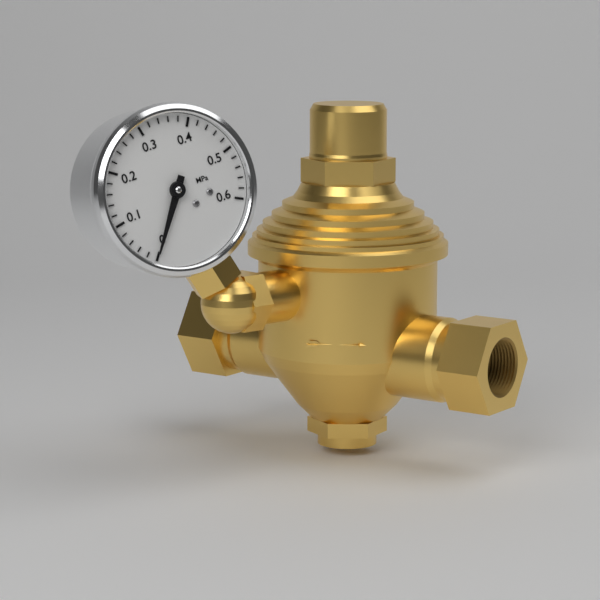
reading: 0.00 MPa
